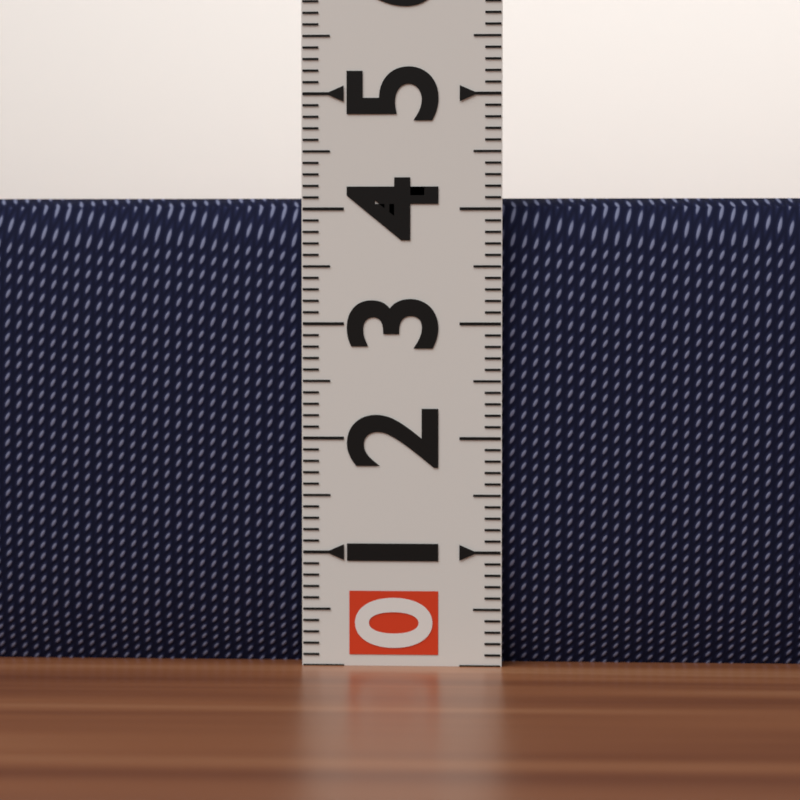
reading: 4.1 (no unit)
